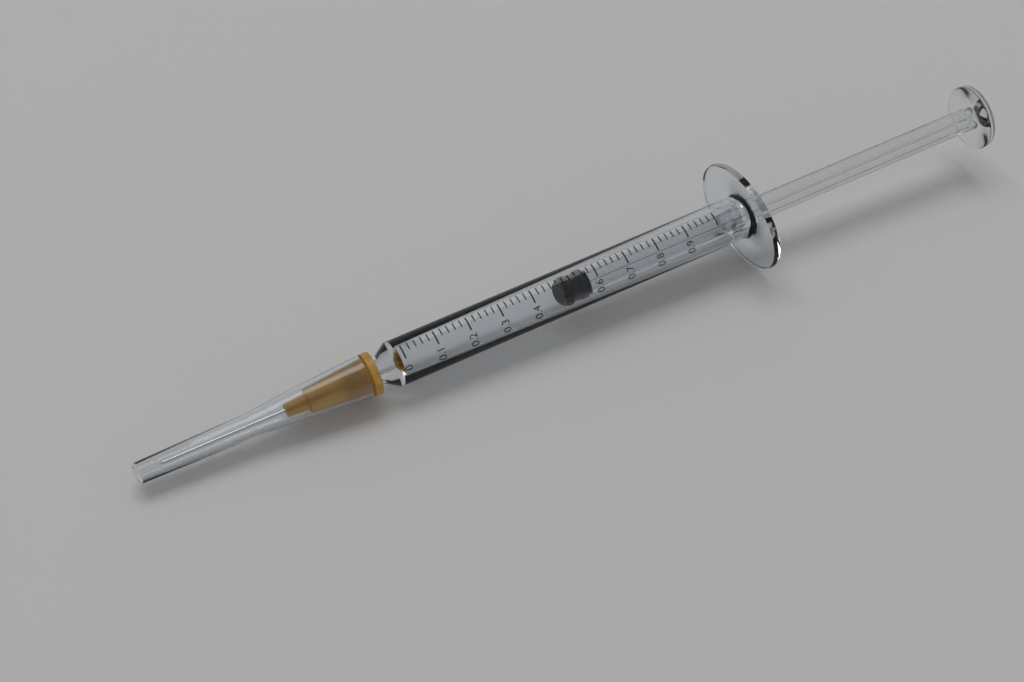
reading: 0.50 ml
